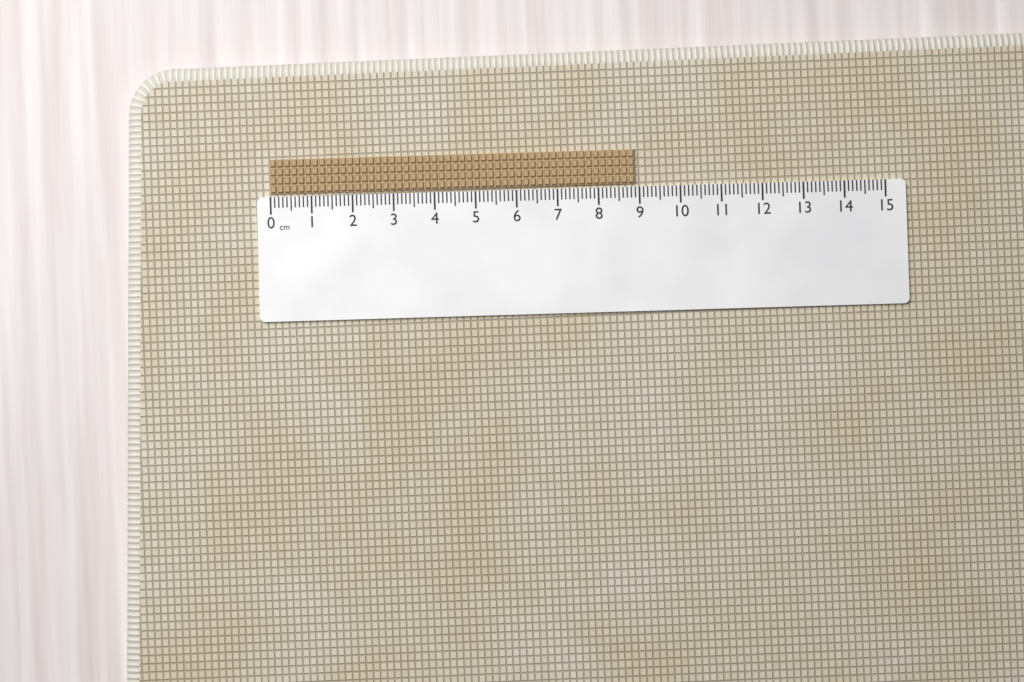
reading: 8.9 cm
